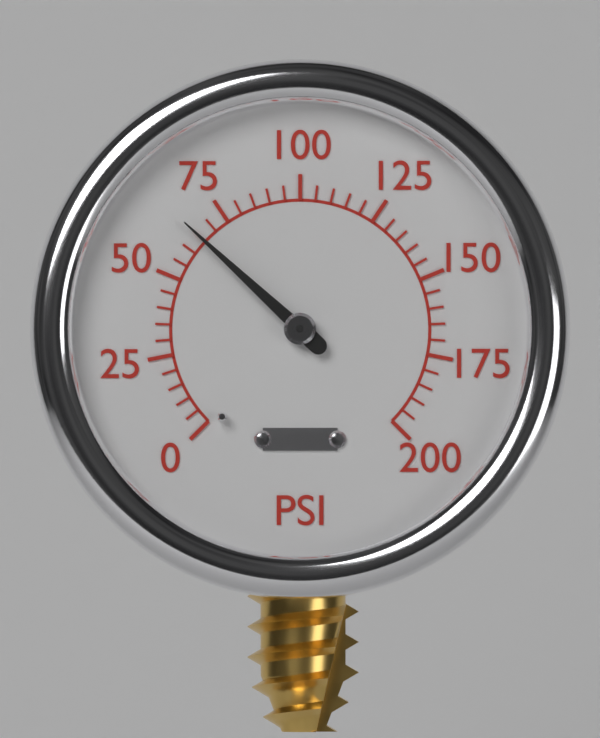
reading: 65 psi
